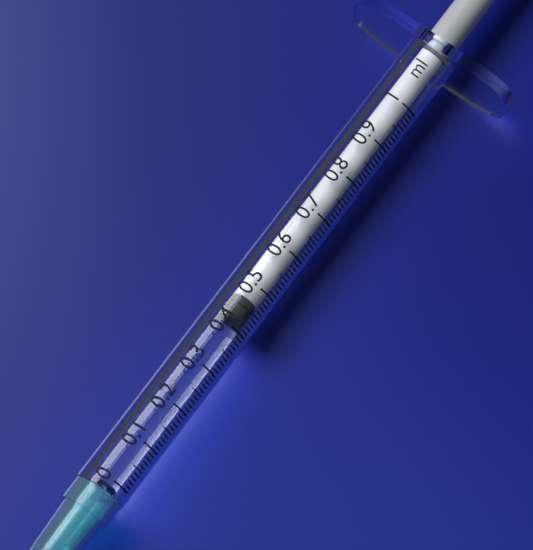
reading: 0.42 ml
